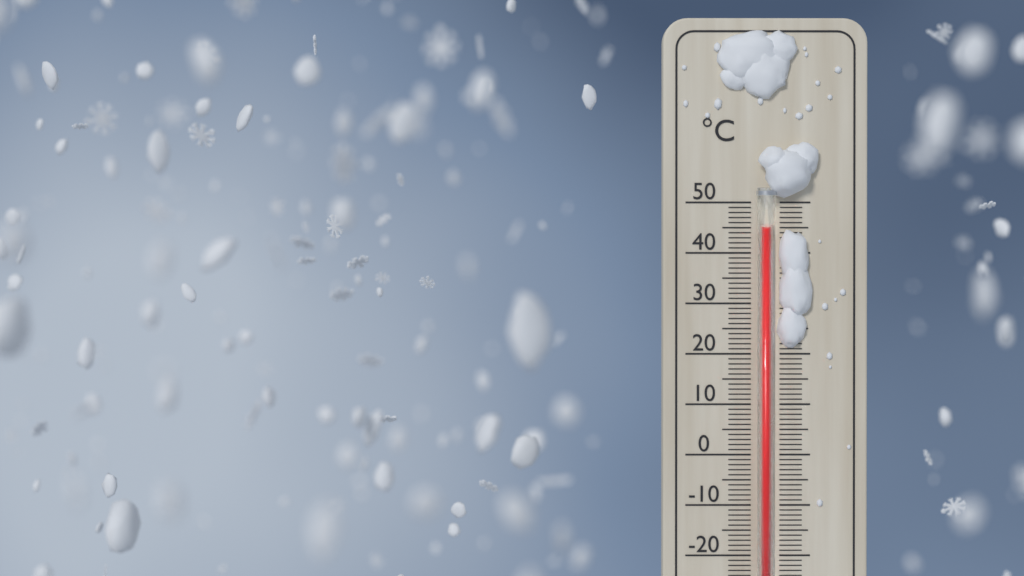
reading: 45 °C
